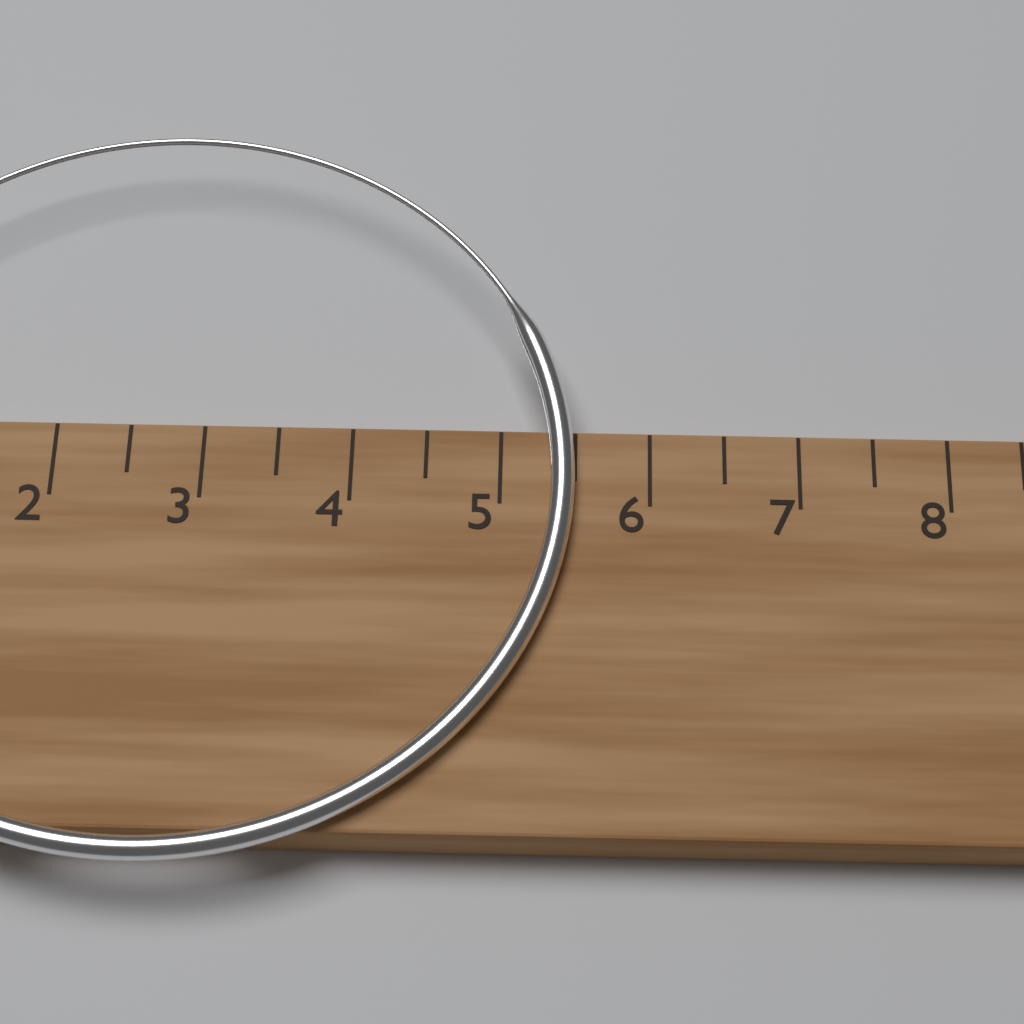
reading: 5.5 cm
